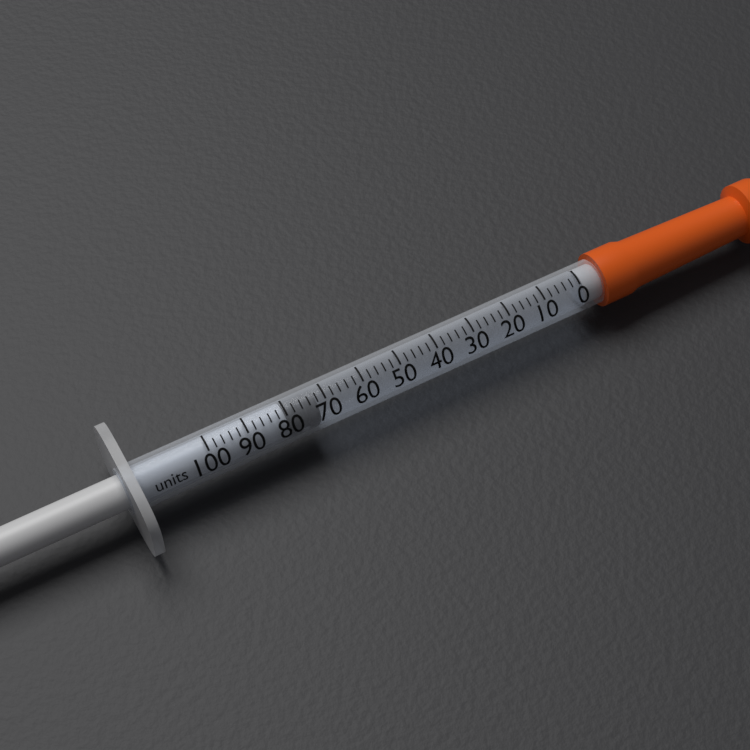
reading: 72 units
